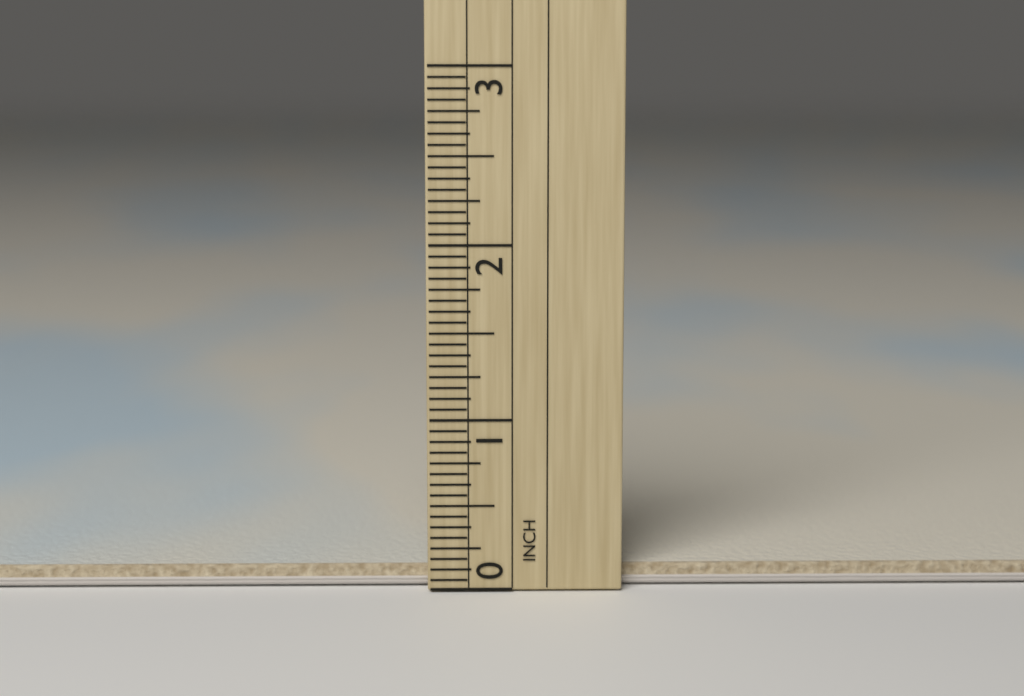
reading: 0.1250 in
